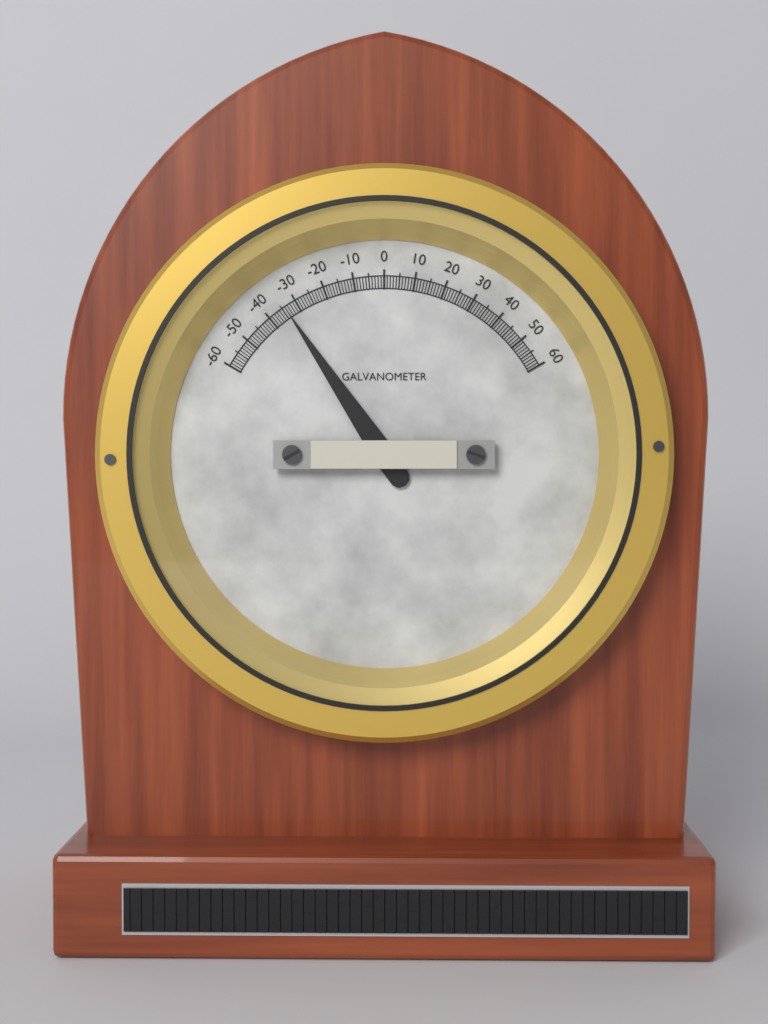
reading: -34 (no unit)
